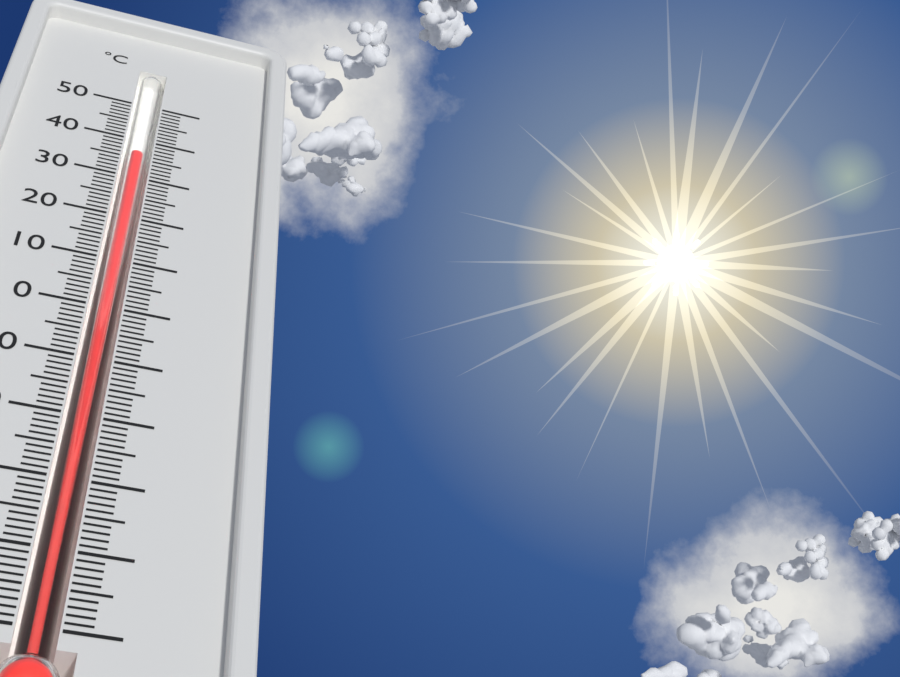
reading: 37 °C
